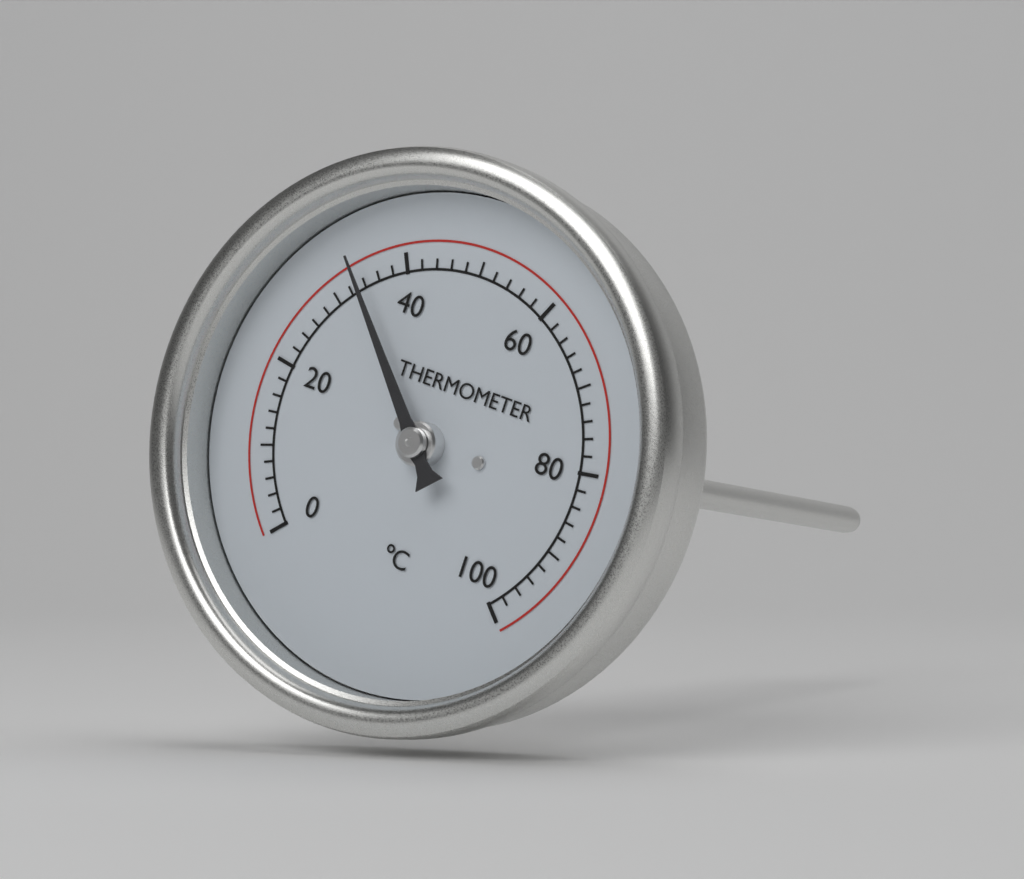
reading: 34 °C
